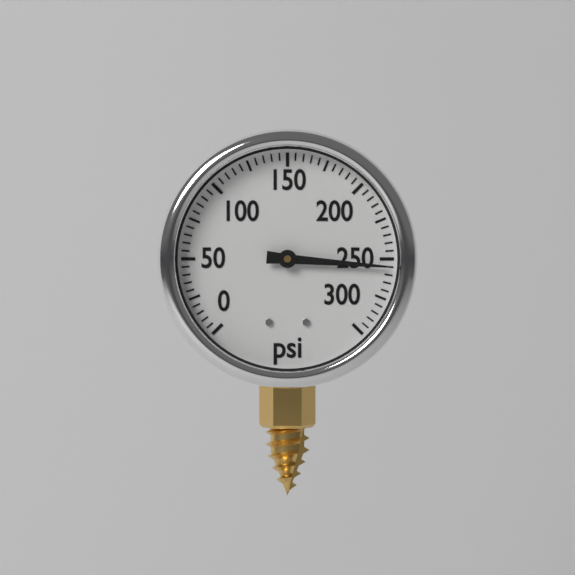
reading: 255 psi
